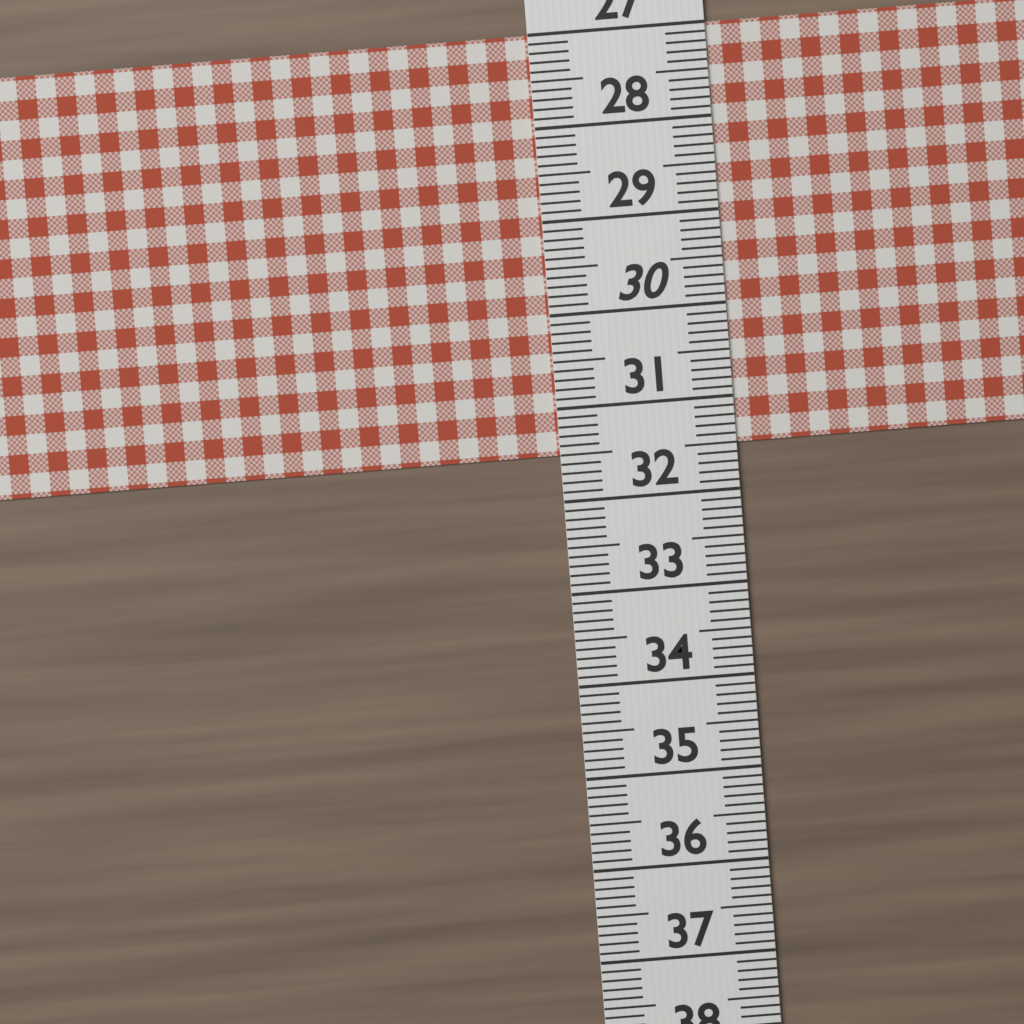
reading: 31.5 (no unit)
